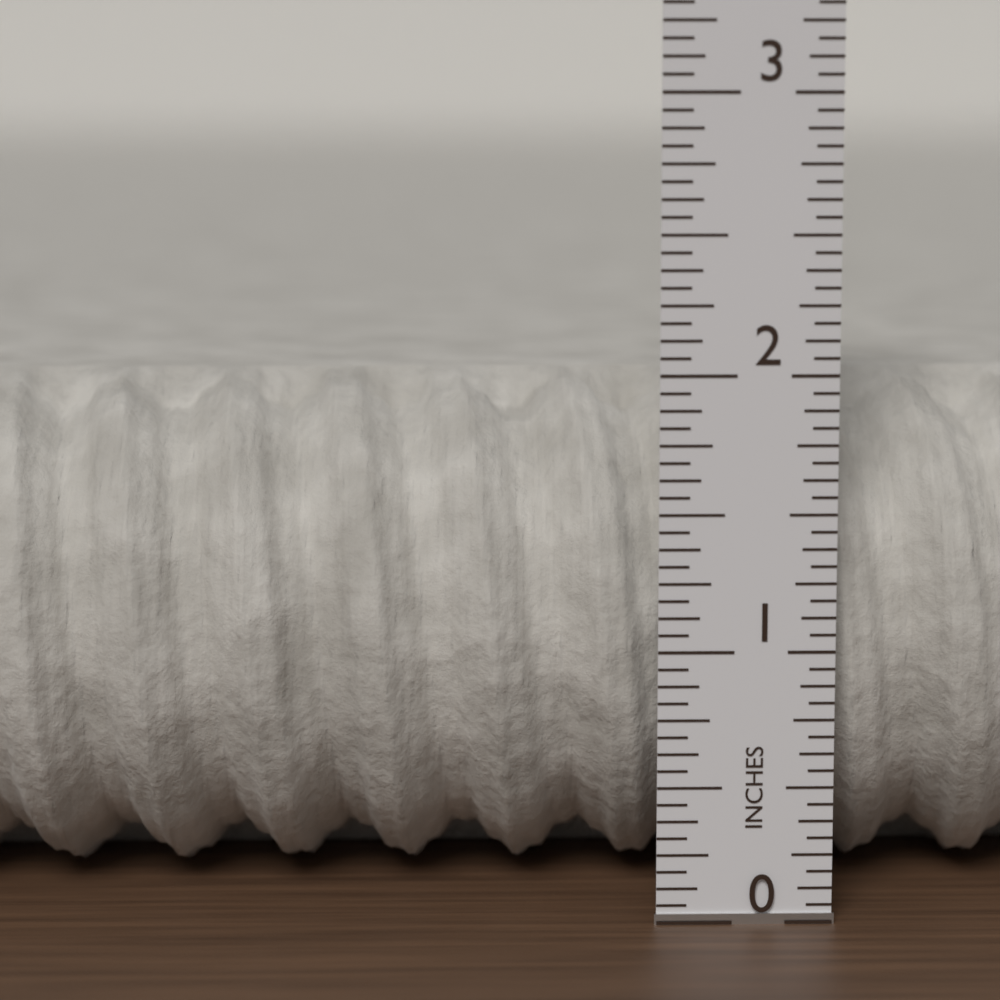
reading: 1.9375 in
